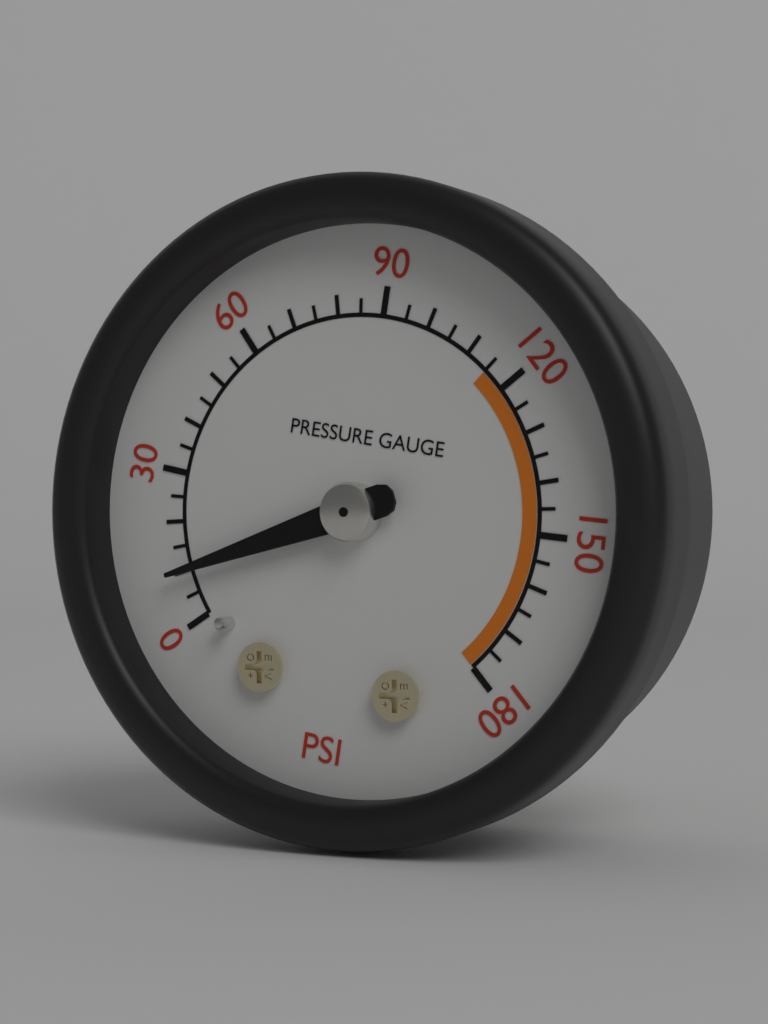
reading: 10 psi
